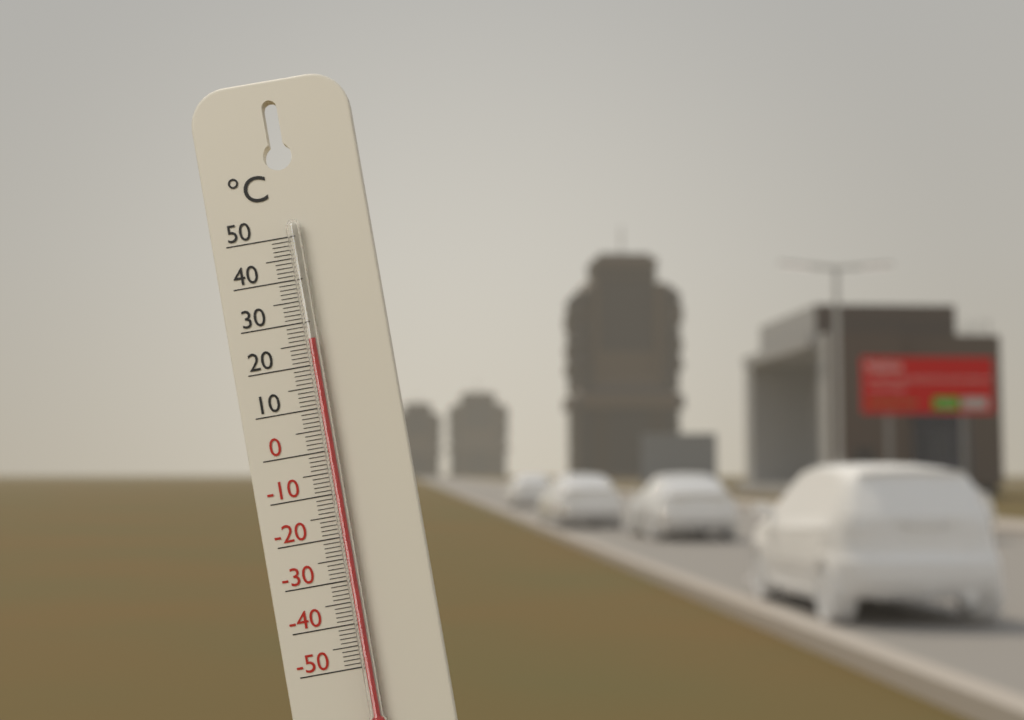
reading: 26 °C
